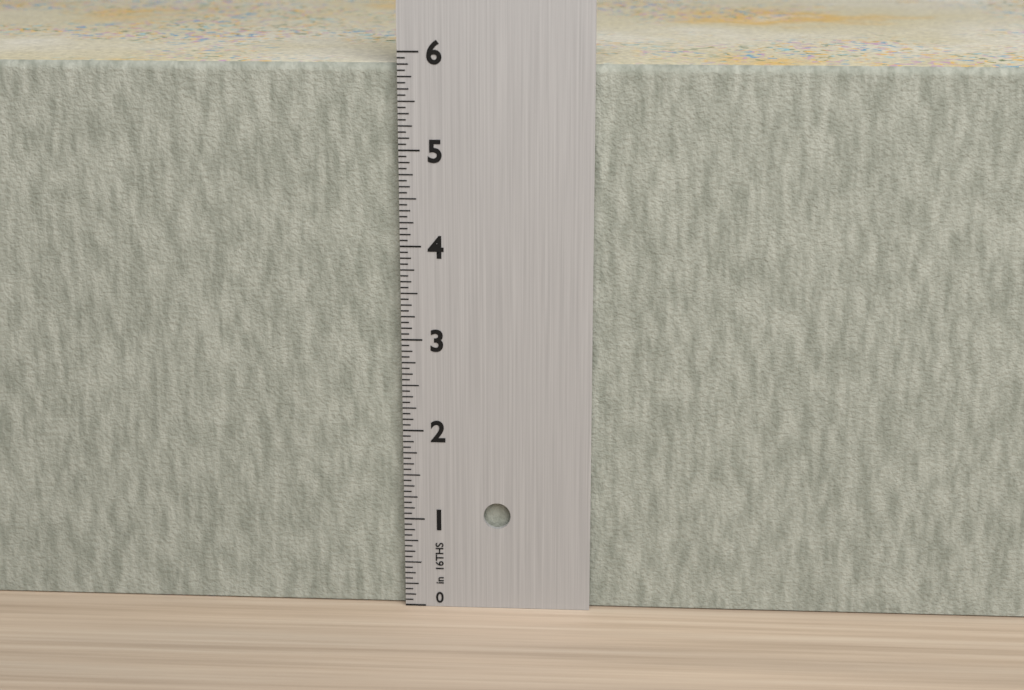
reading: 5.8750 in
